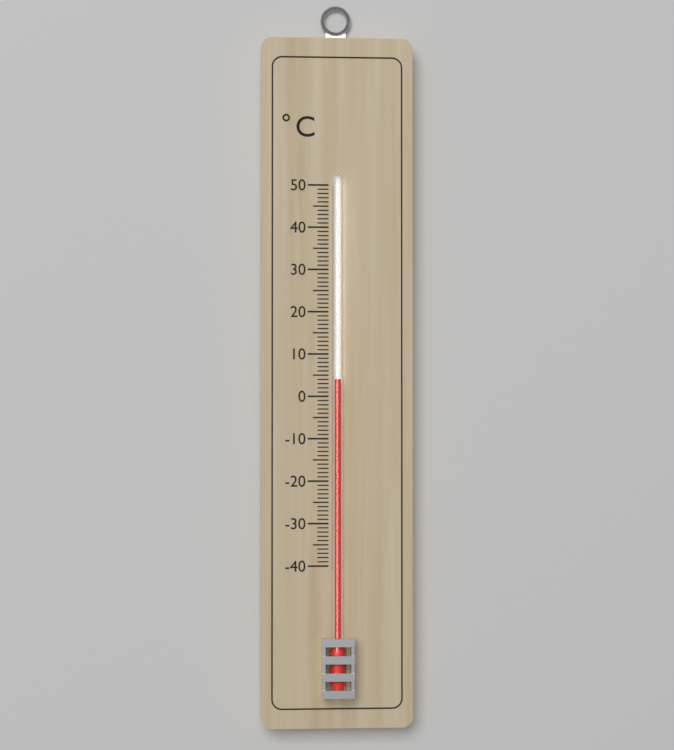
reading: 4 °C
